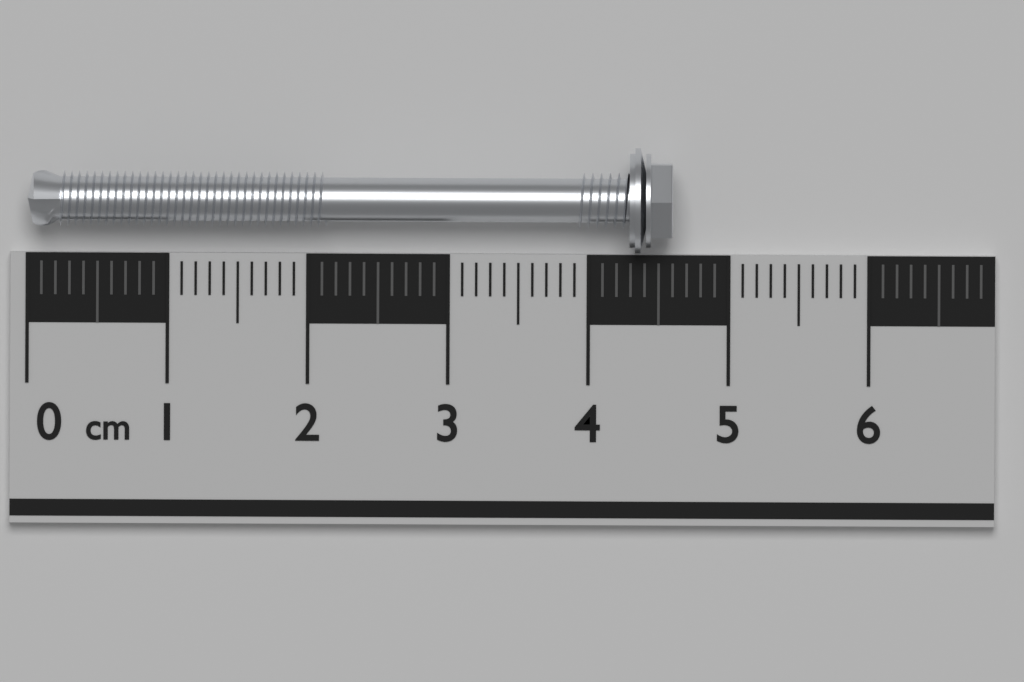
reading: 4.6 cm
